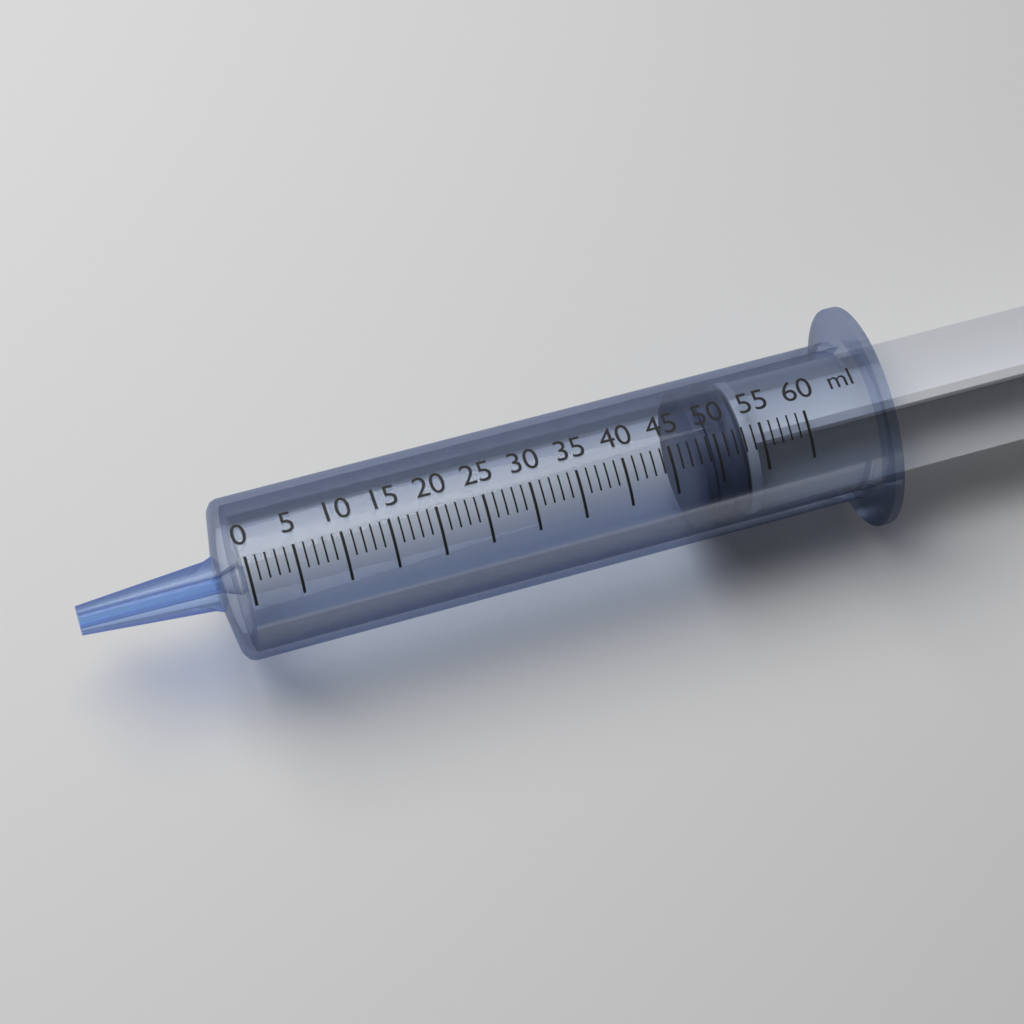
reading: 48 ml
